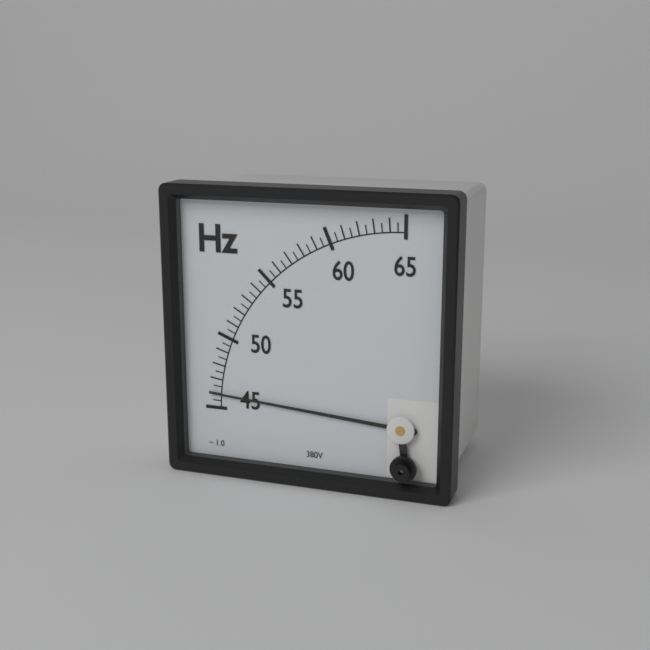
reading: 46.0 Hz
